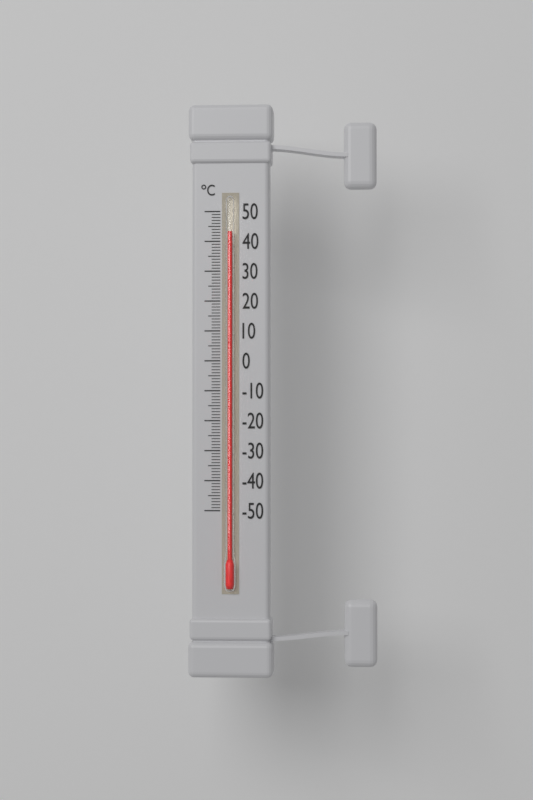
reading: 43 °C
